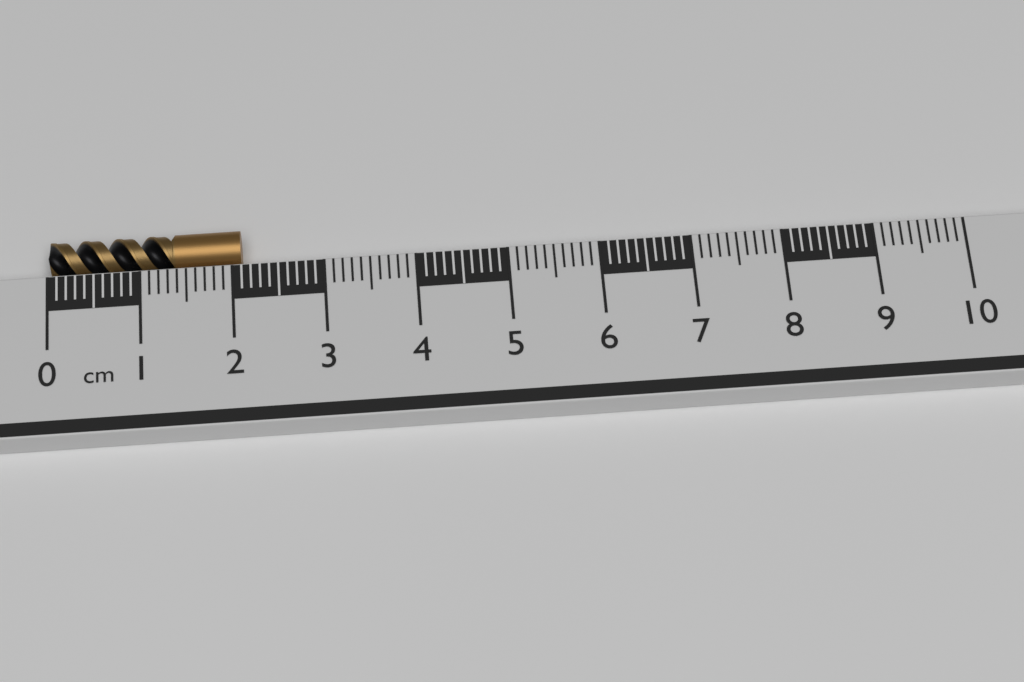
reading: 2.1 cm
